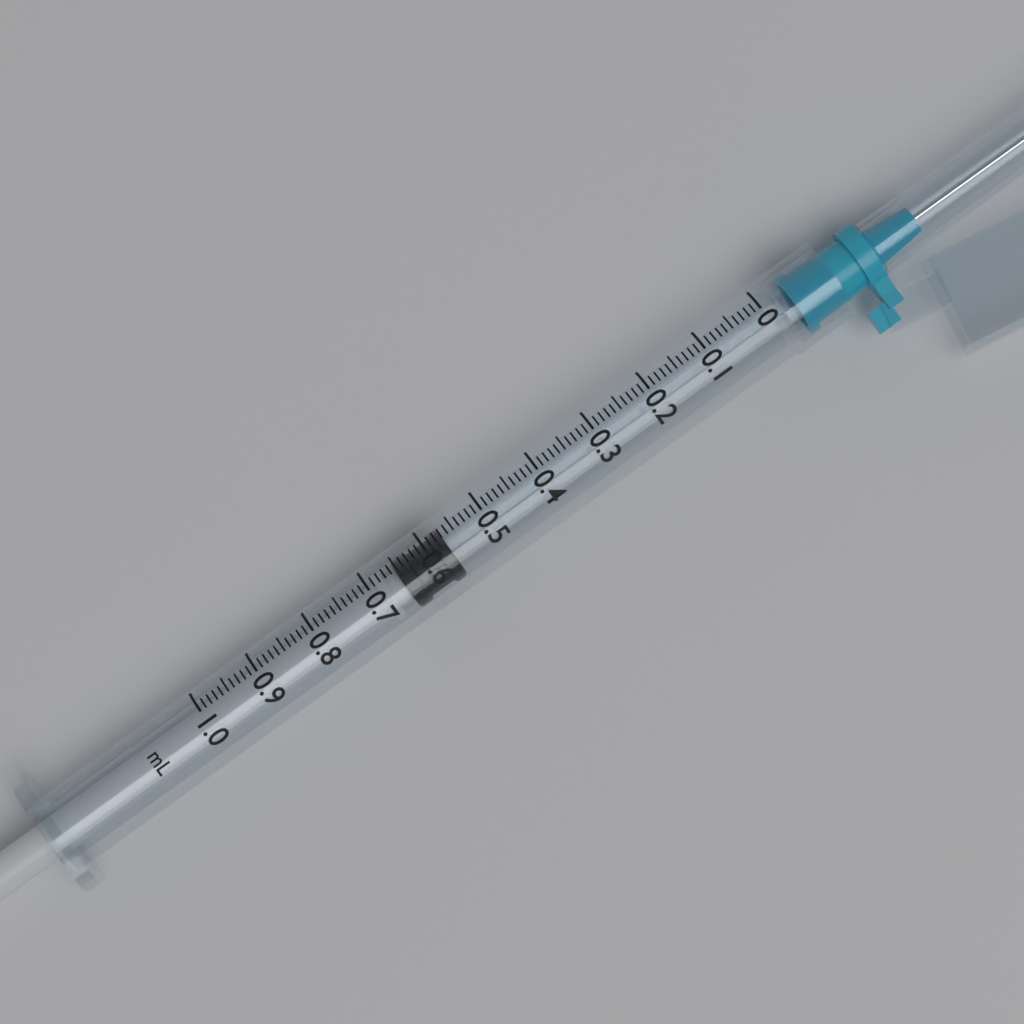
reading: 0.57 ml
